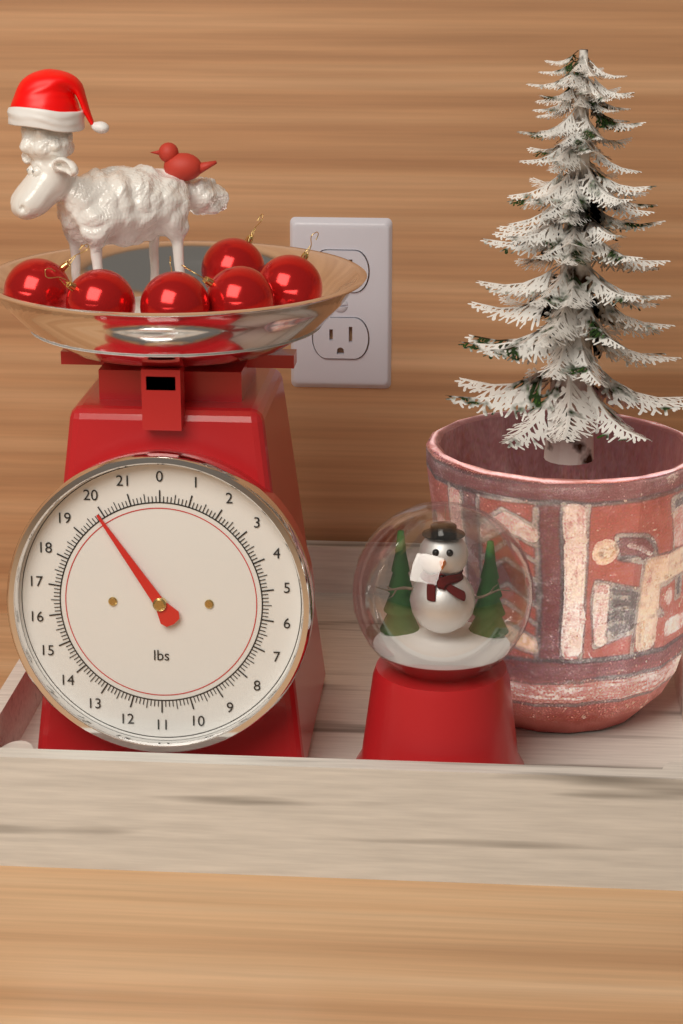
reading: 19.875 lbs
